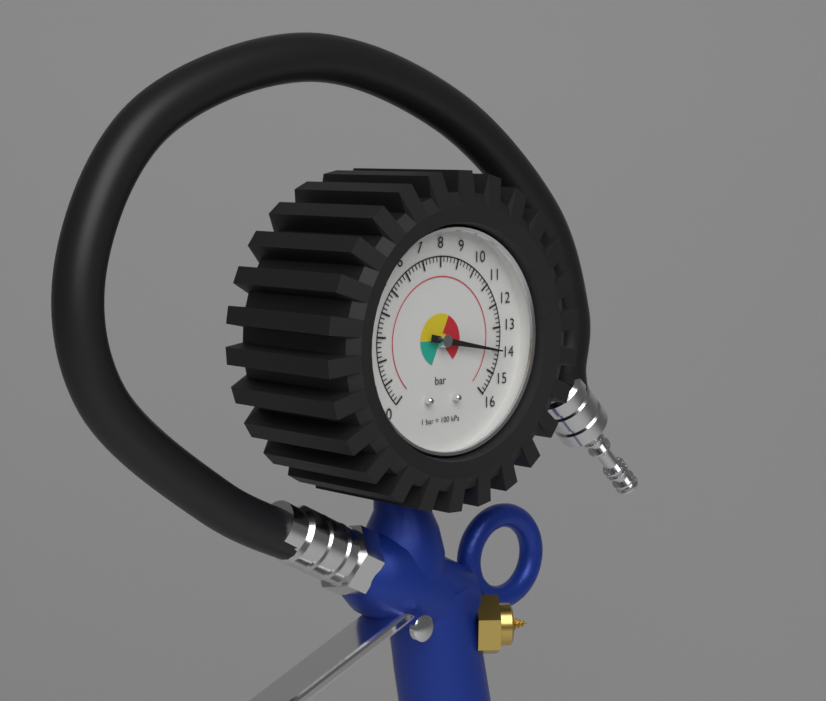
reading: 14.0 bar
